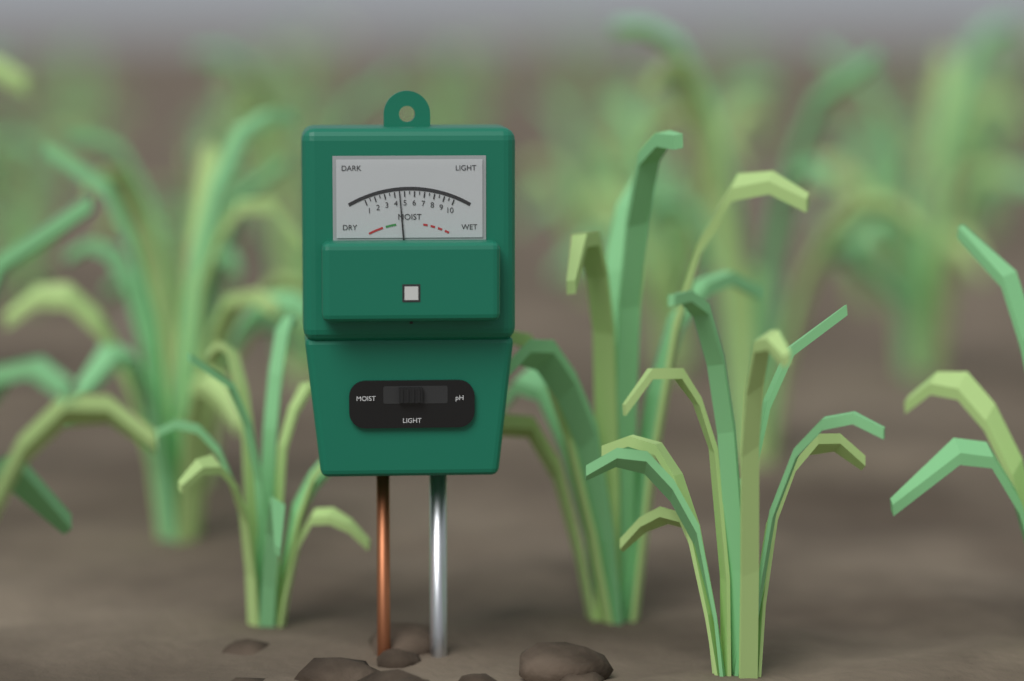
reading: 4.5 (no unit)
